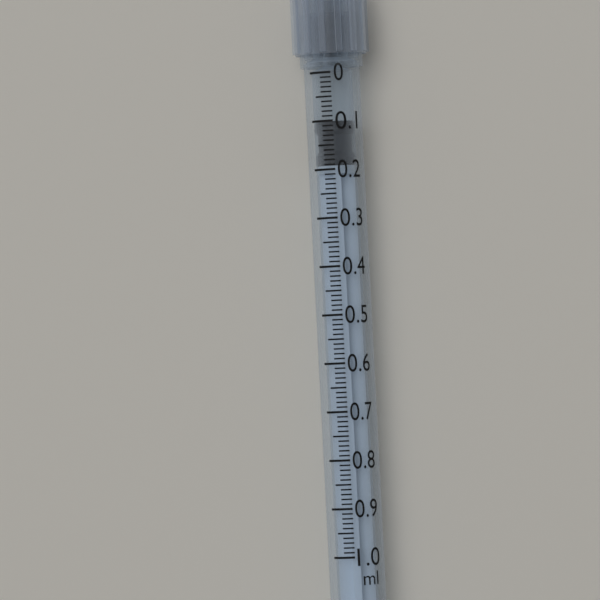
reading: 0.10 ml
